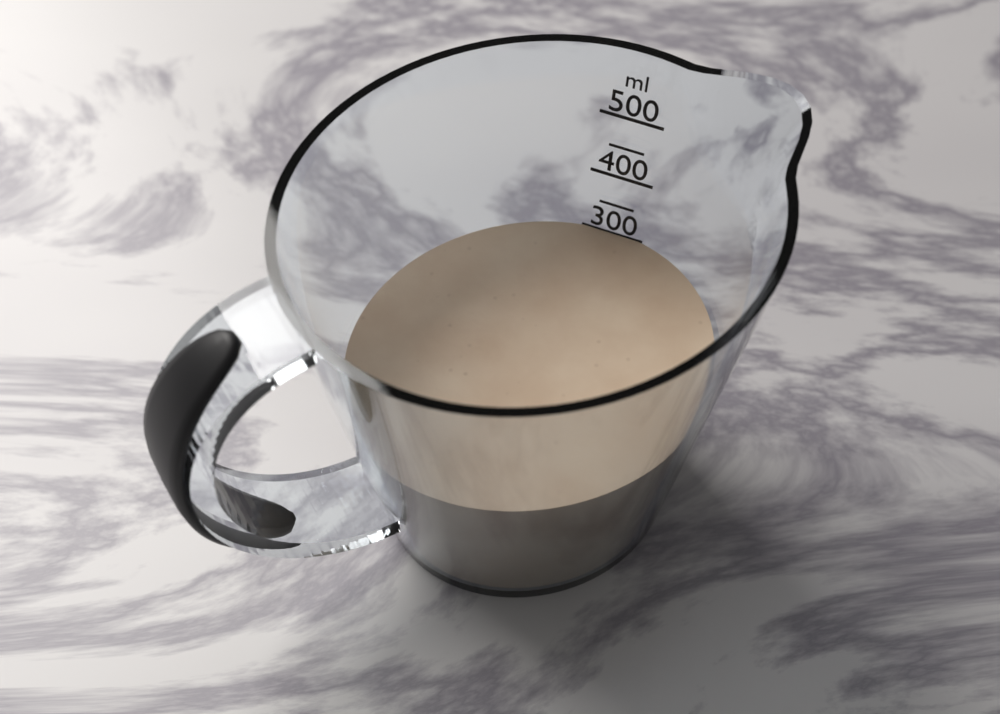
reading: 300 ml
